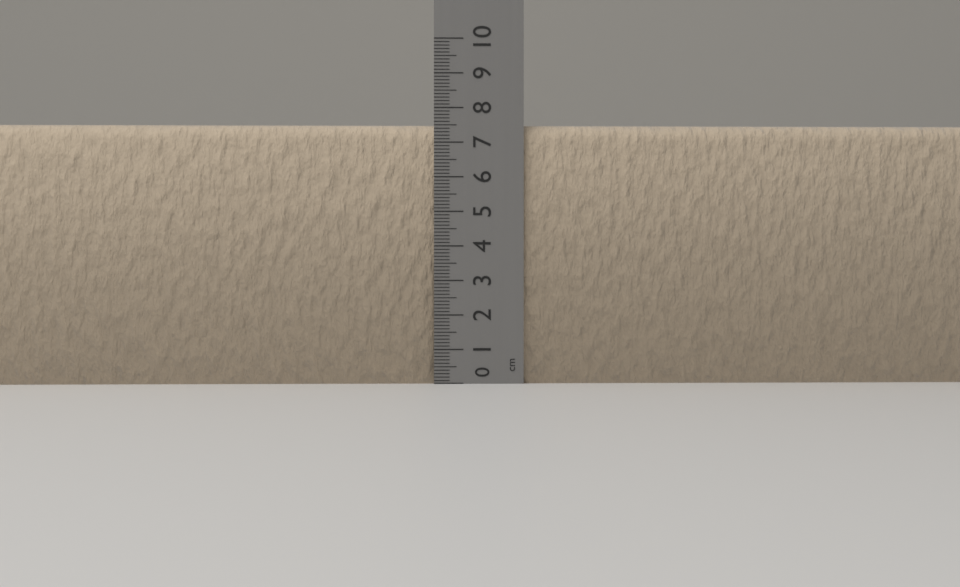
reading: 7.5 cm
